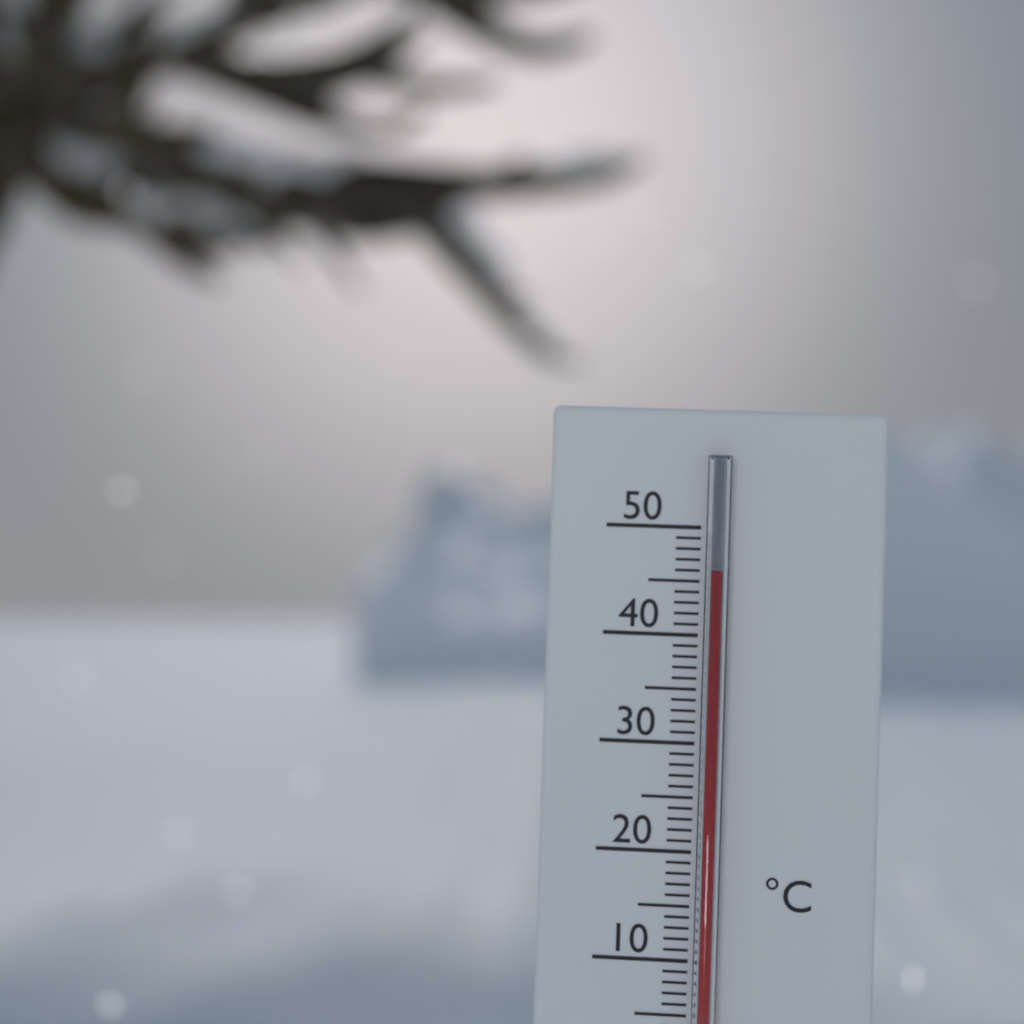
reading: 46 °C
